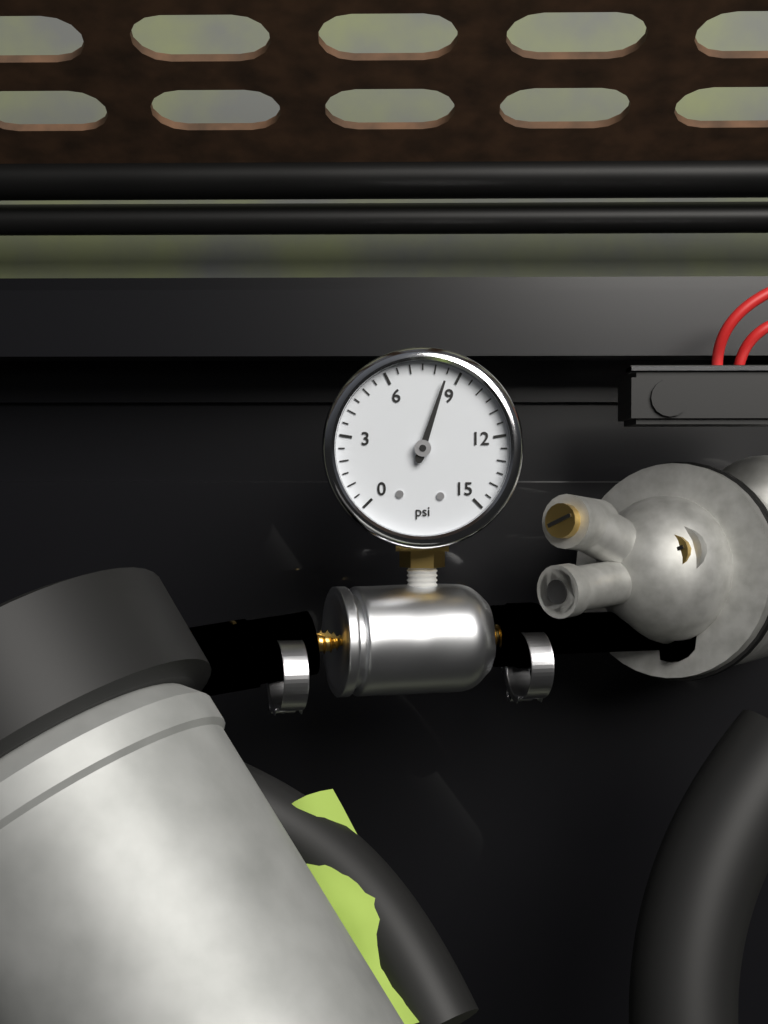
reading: 8.5 psi
